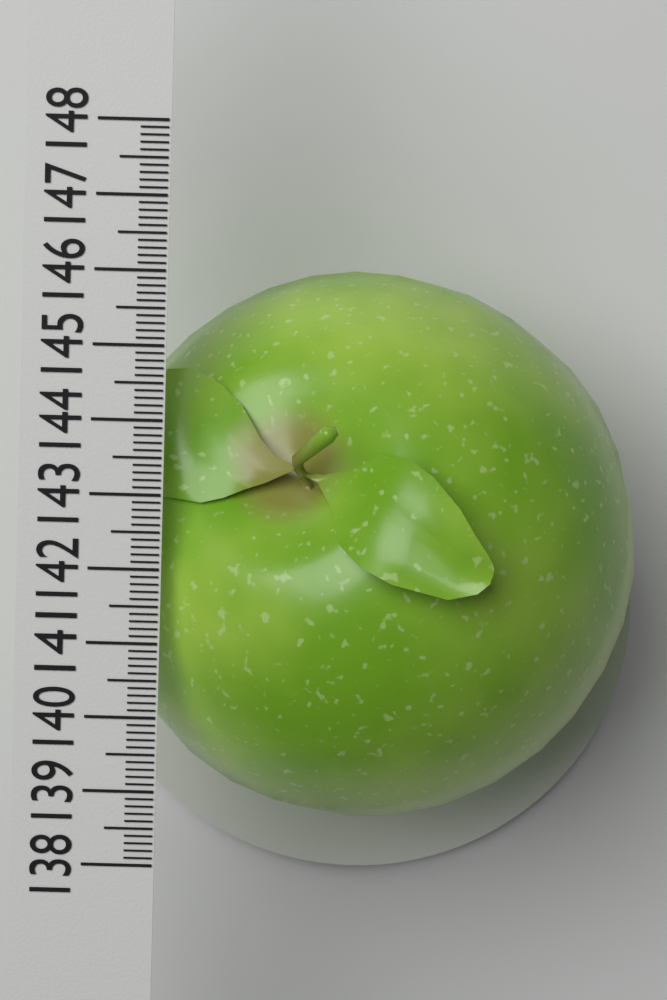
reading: 145.9 (no unit)
